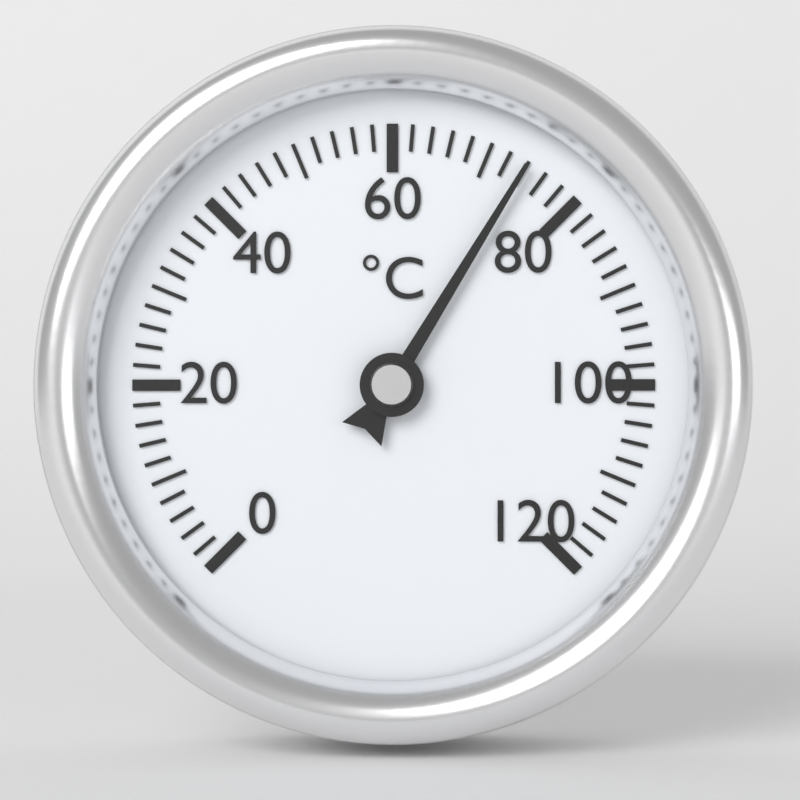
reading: 74 °C
